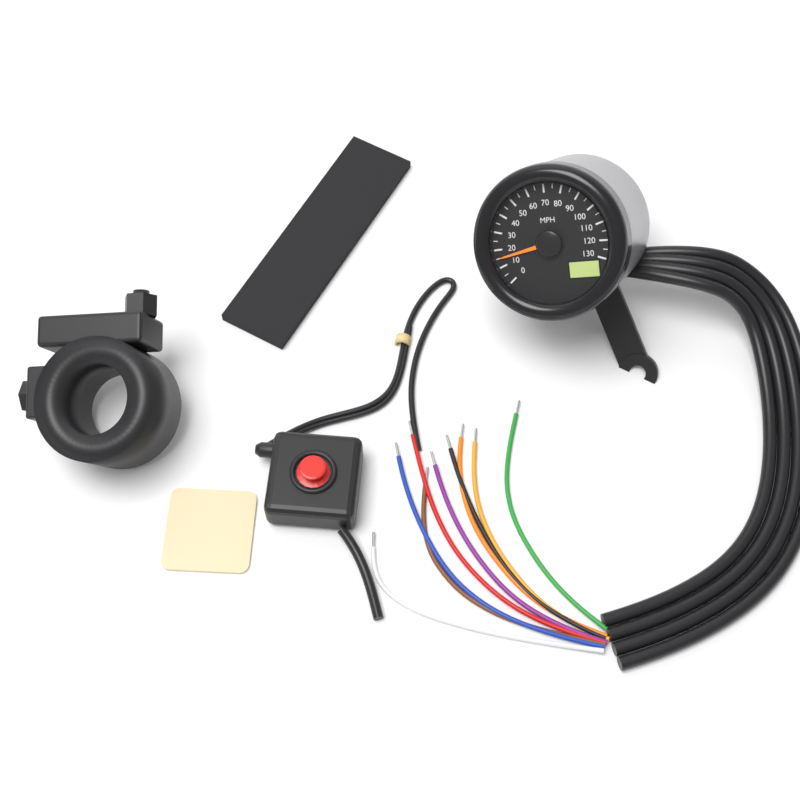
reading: 15 MPH
